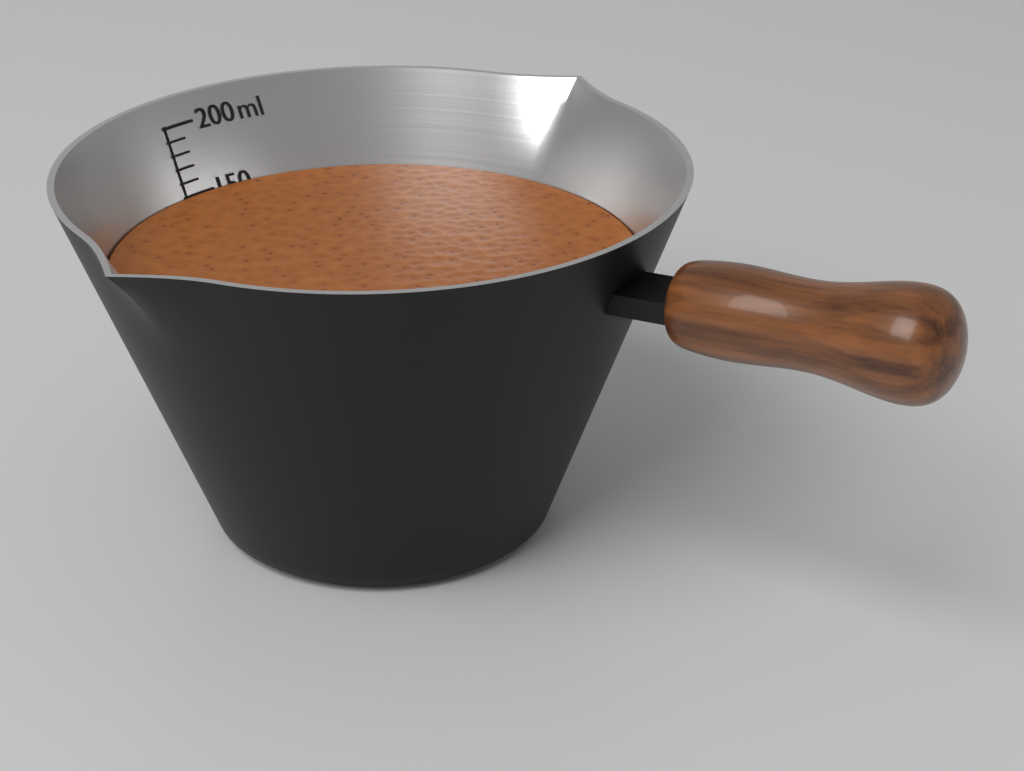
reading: 150 ml
